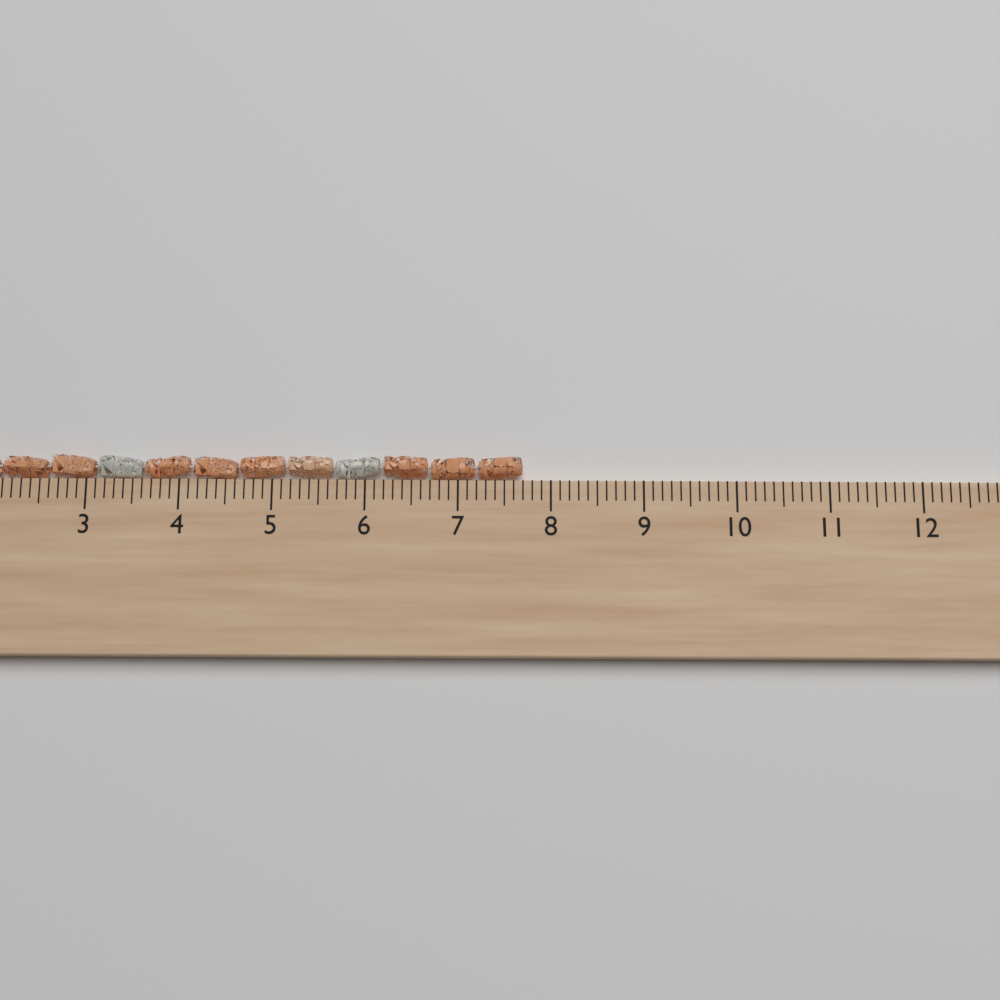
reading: 7.7 cm
